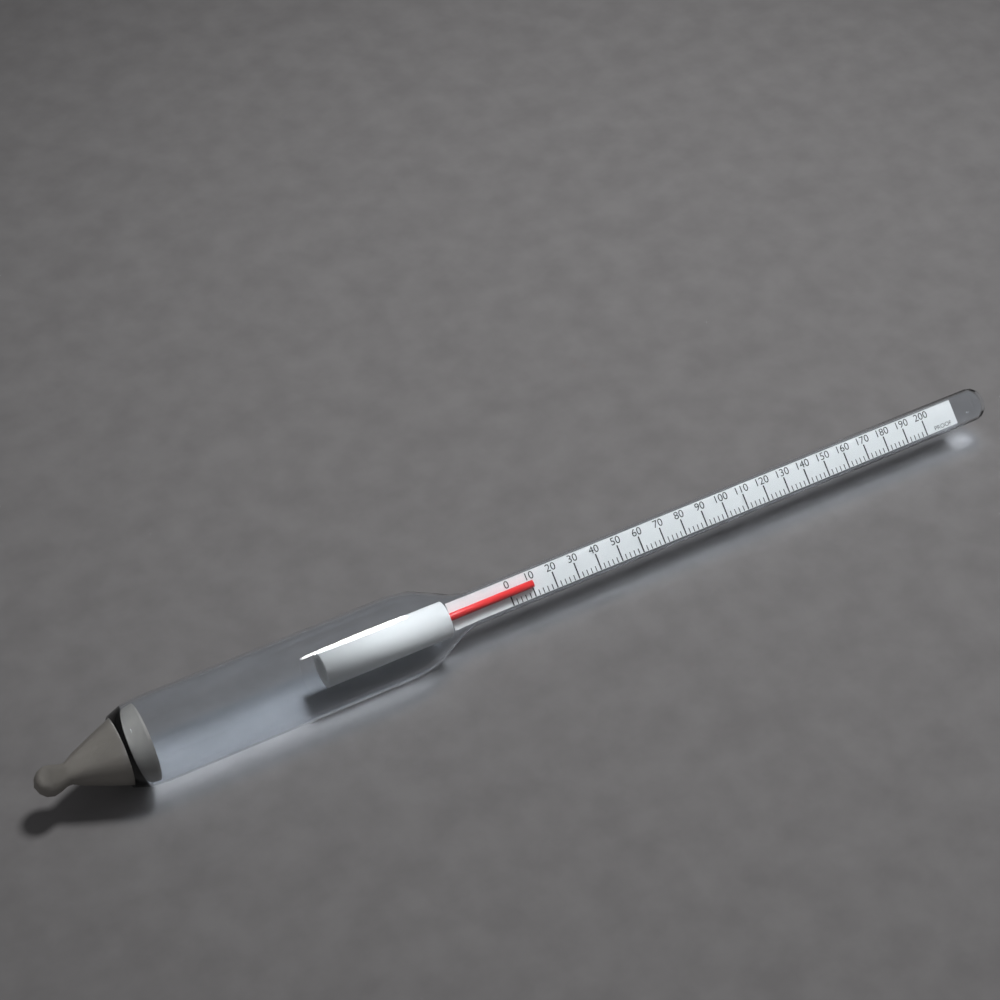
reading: 10 proof
